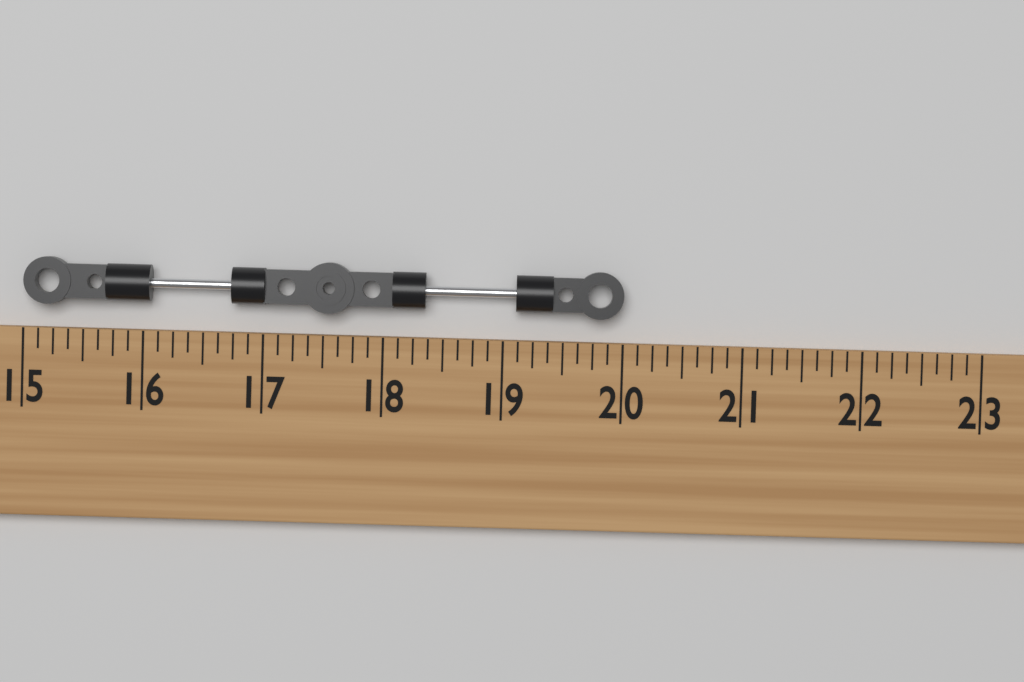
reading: 20.000 (no unit)
